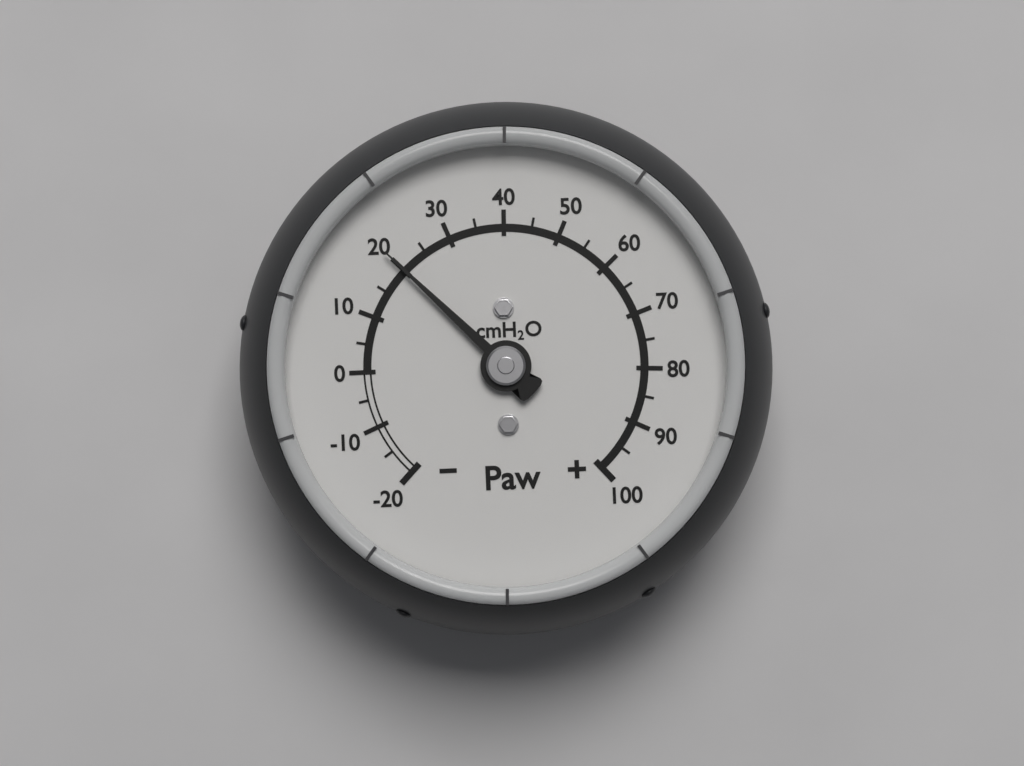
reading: 20 cmH2O
